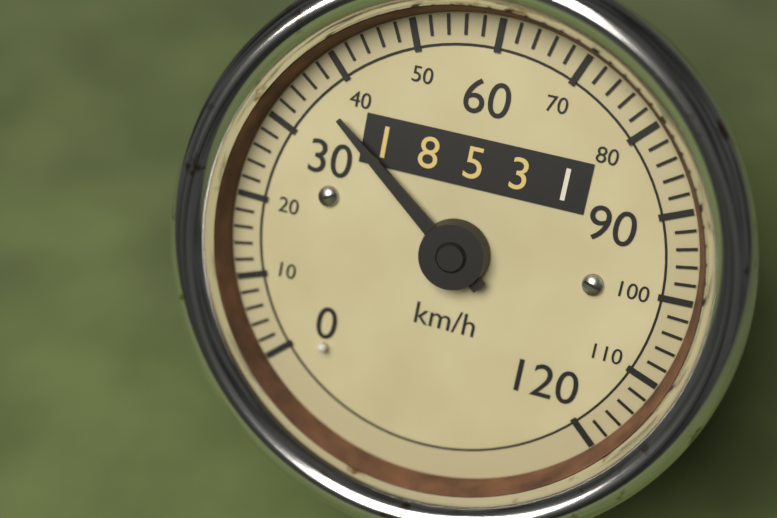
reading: 36 km/h
